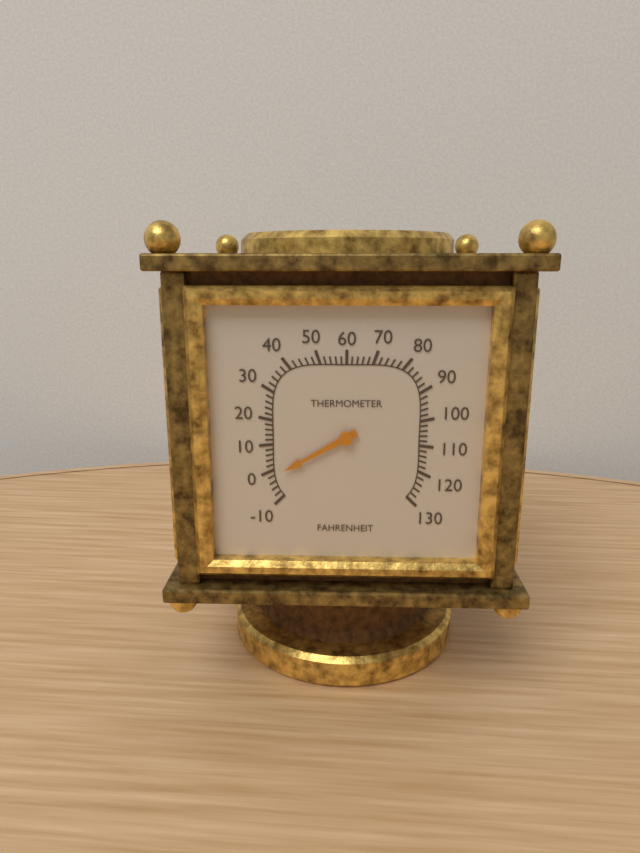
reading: -2 °F
